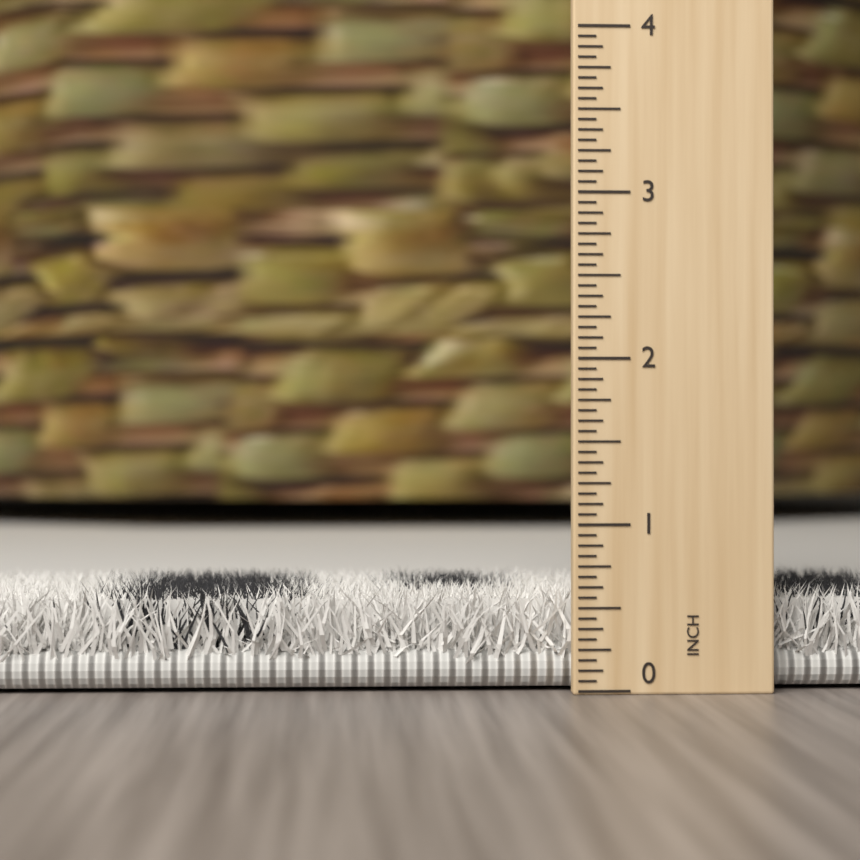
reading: 0.6250 inch
